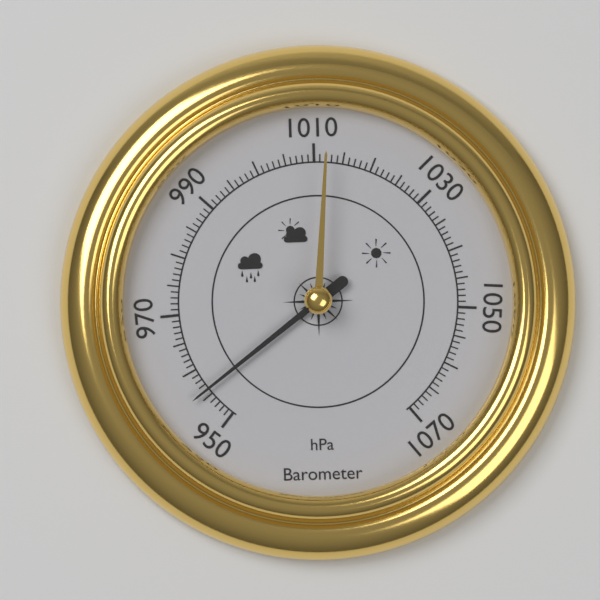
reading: 956 hPa
